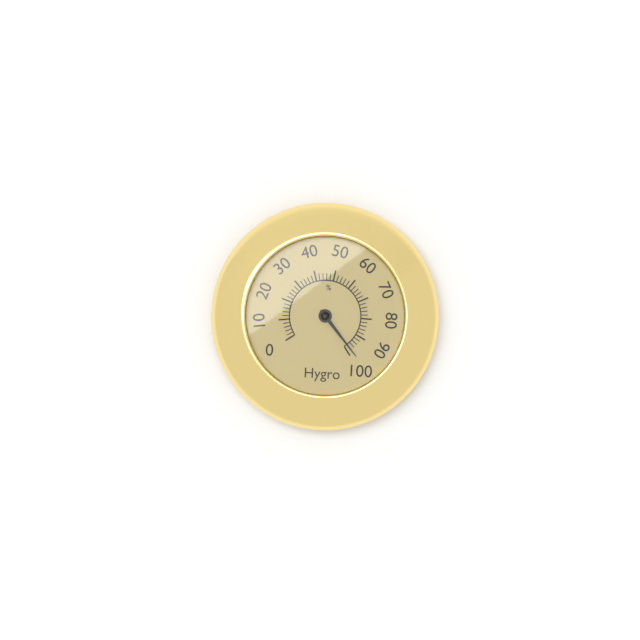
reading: 98 %
